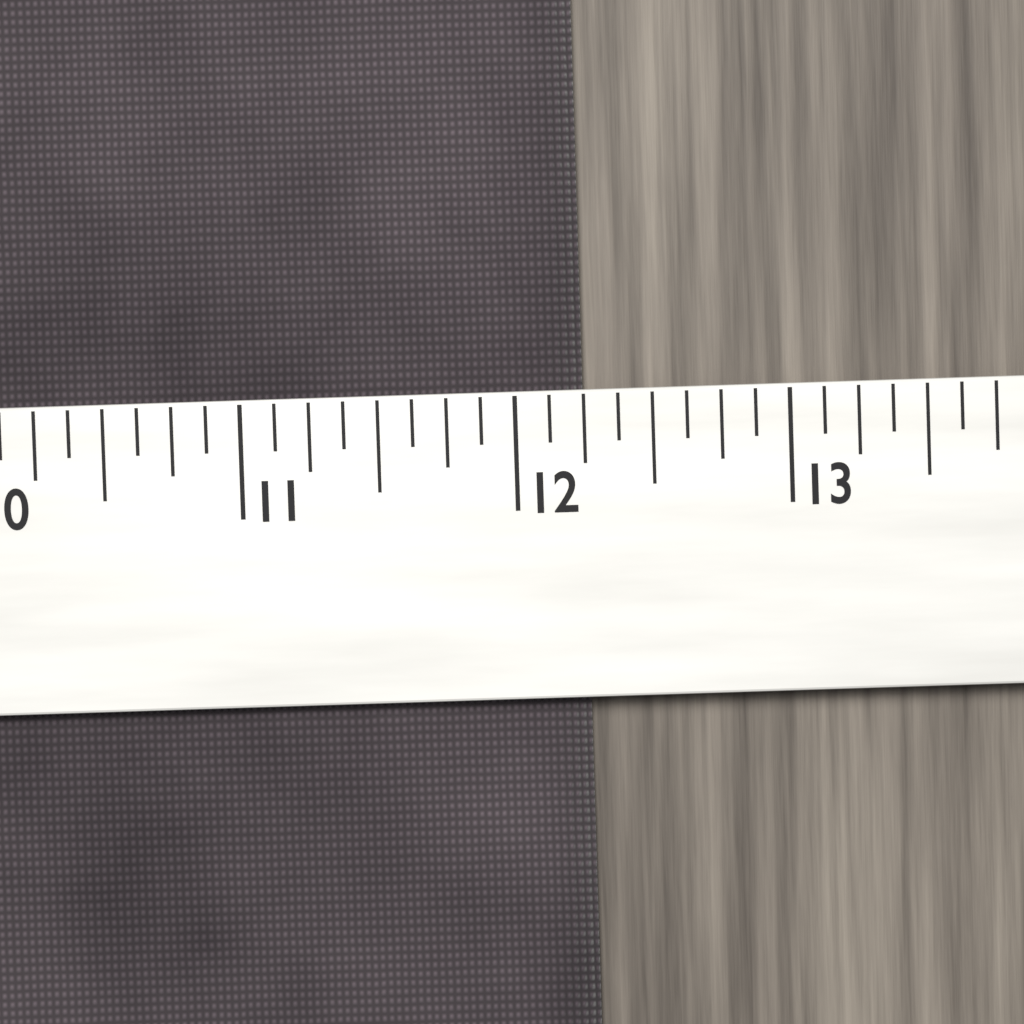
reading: 12.250 (no unit)
